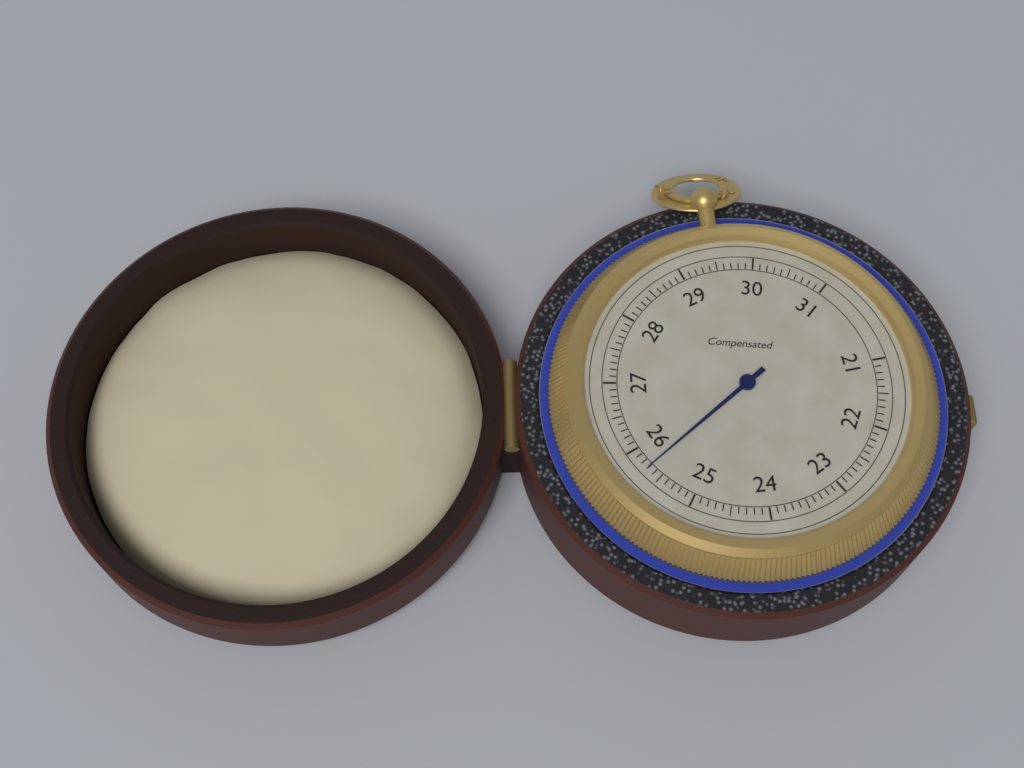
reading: 25.7 (no unit)
